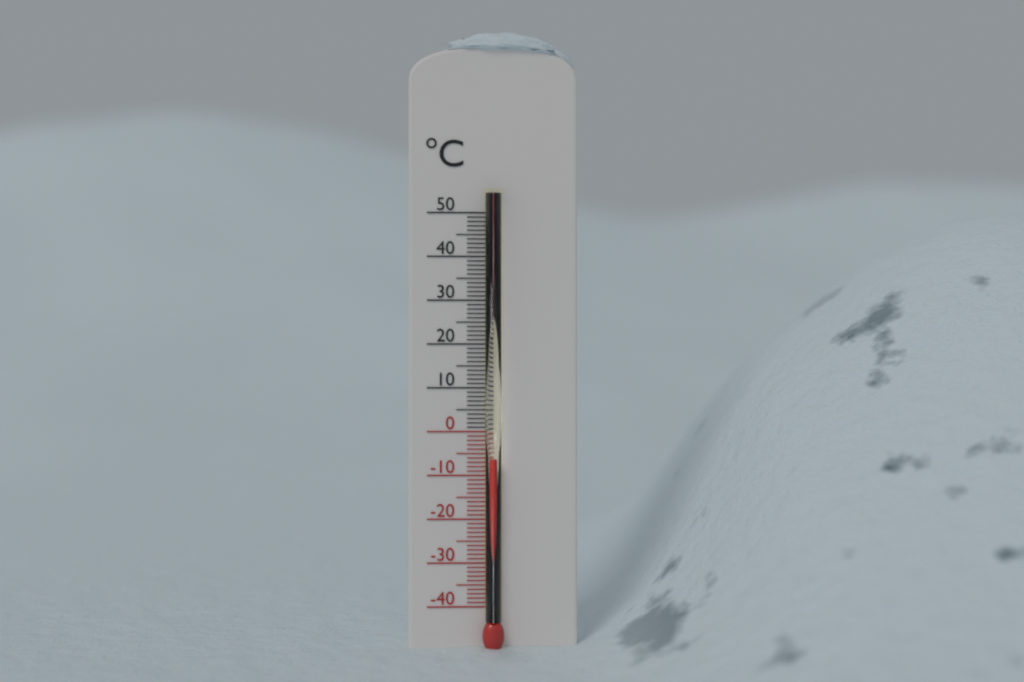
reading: -6 °C
